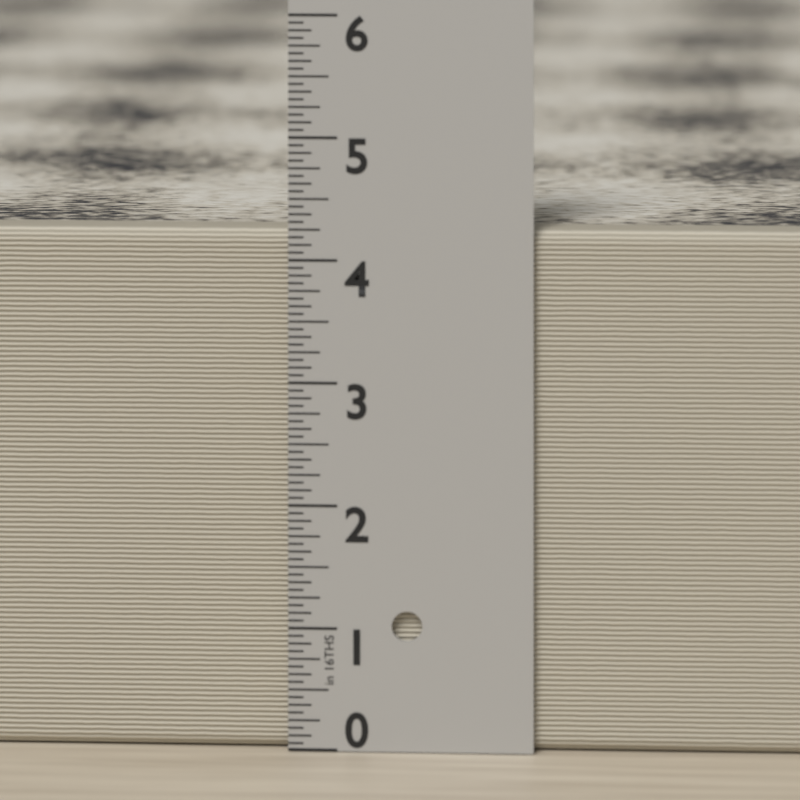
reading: 4.2500 in
